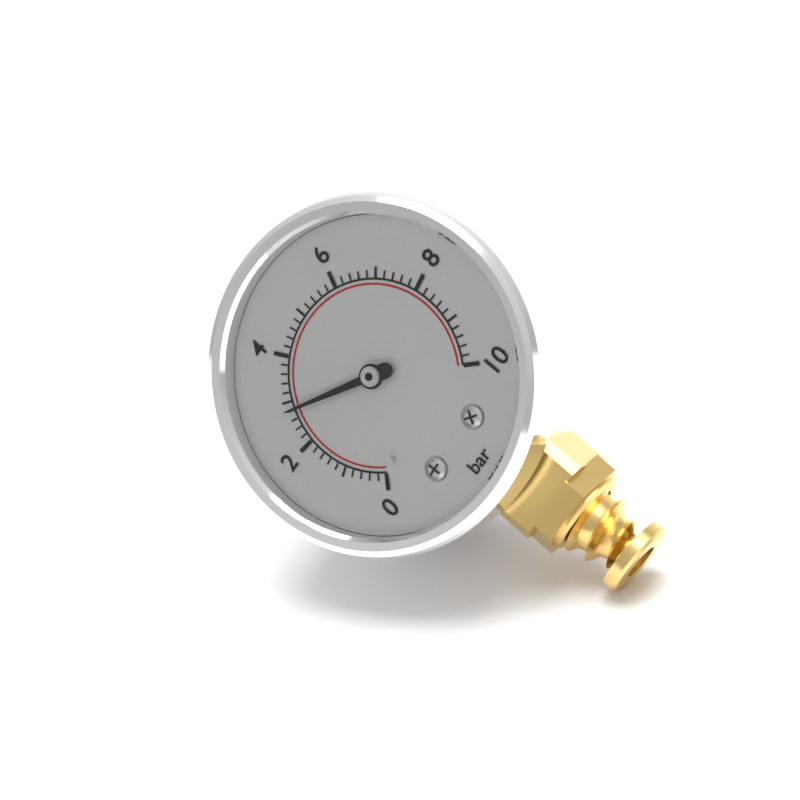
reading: 2.8 bar
